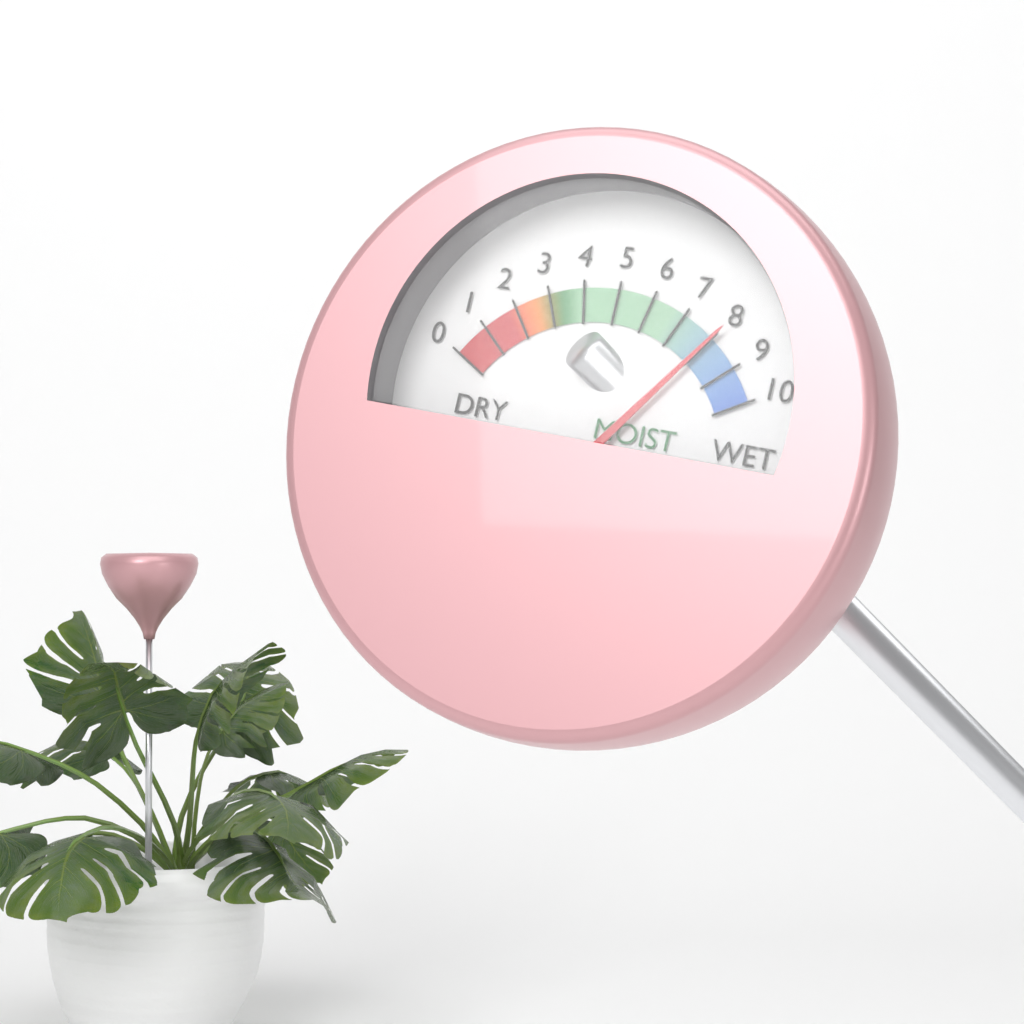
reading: 8 (no unit)
